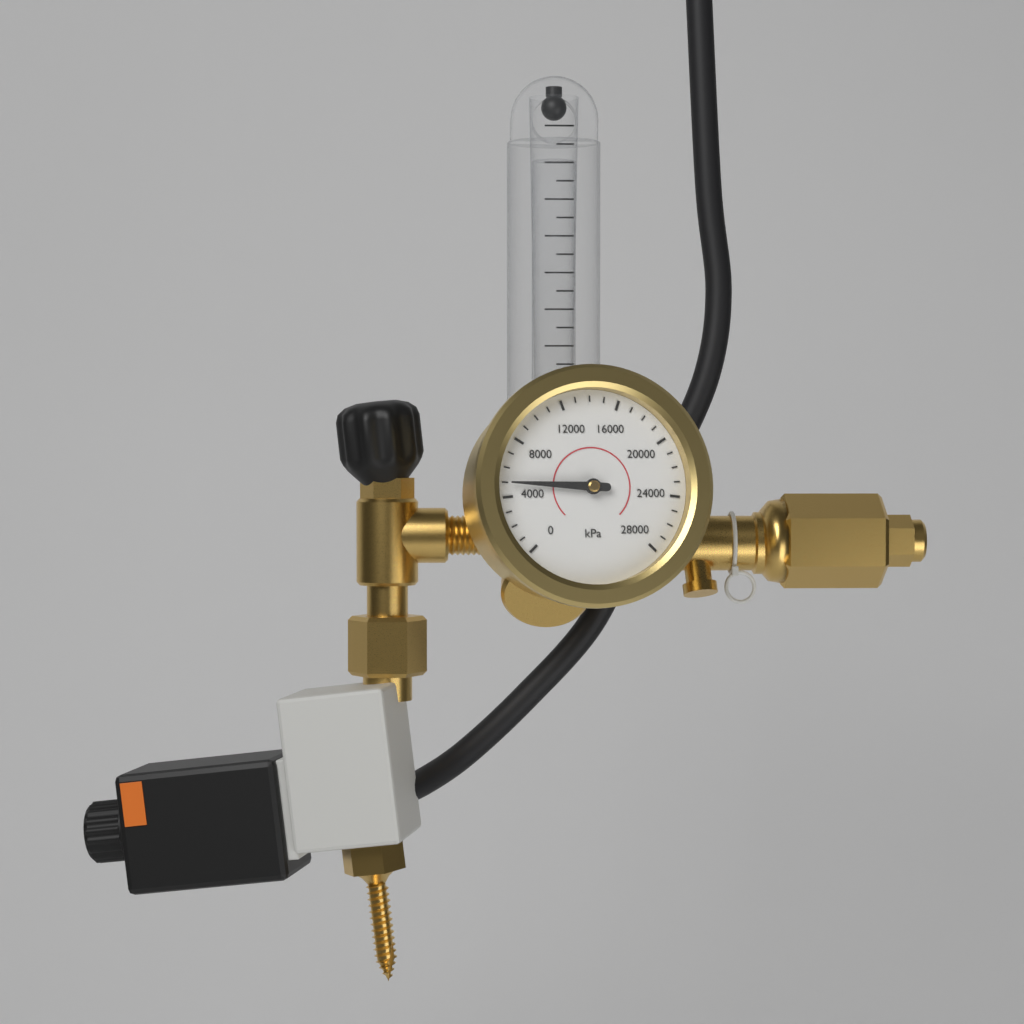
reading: 5000 kPa
